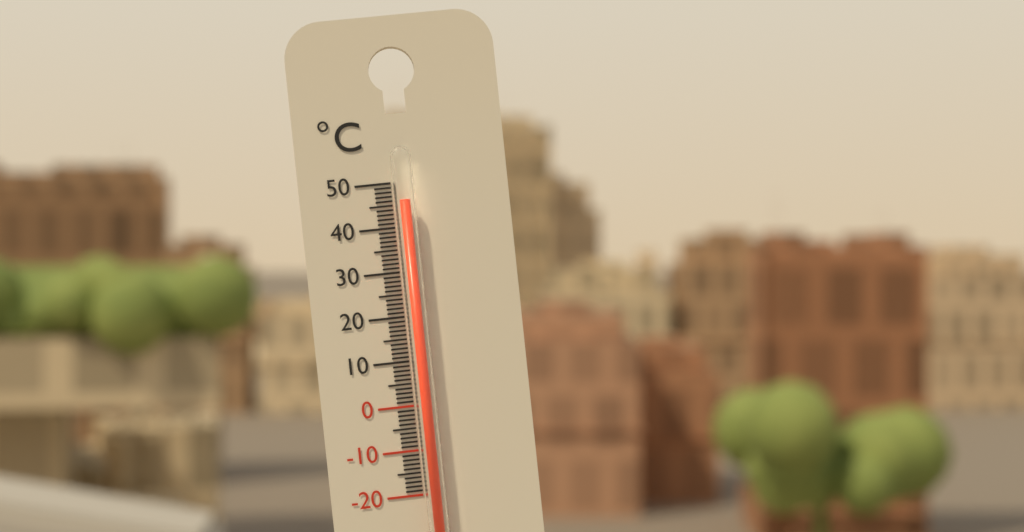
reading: 46 °C
